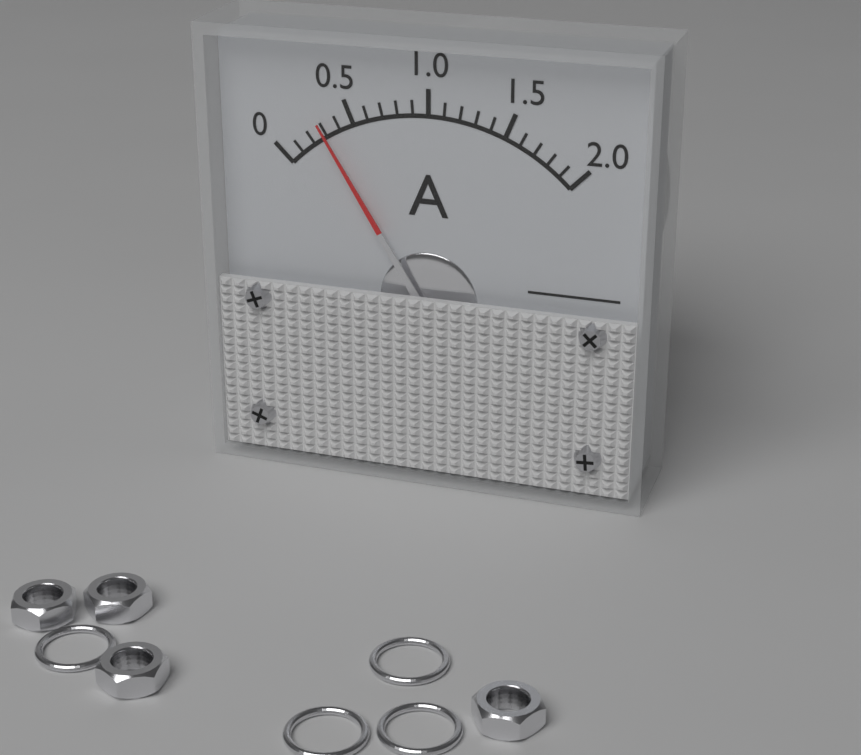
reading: 0.3 A
